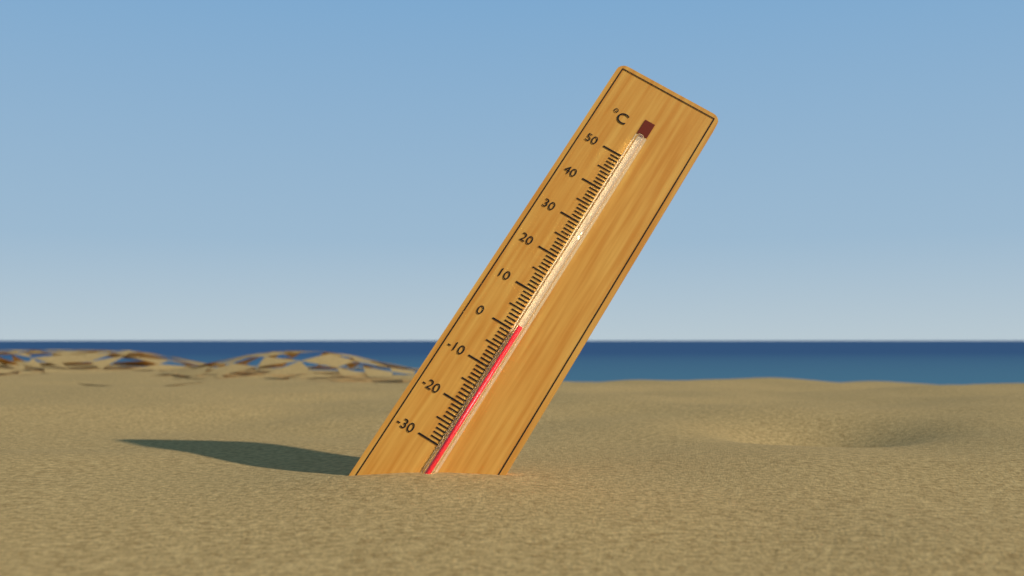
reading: 1 °C
